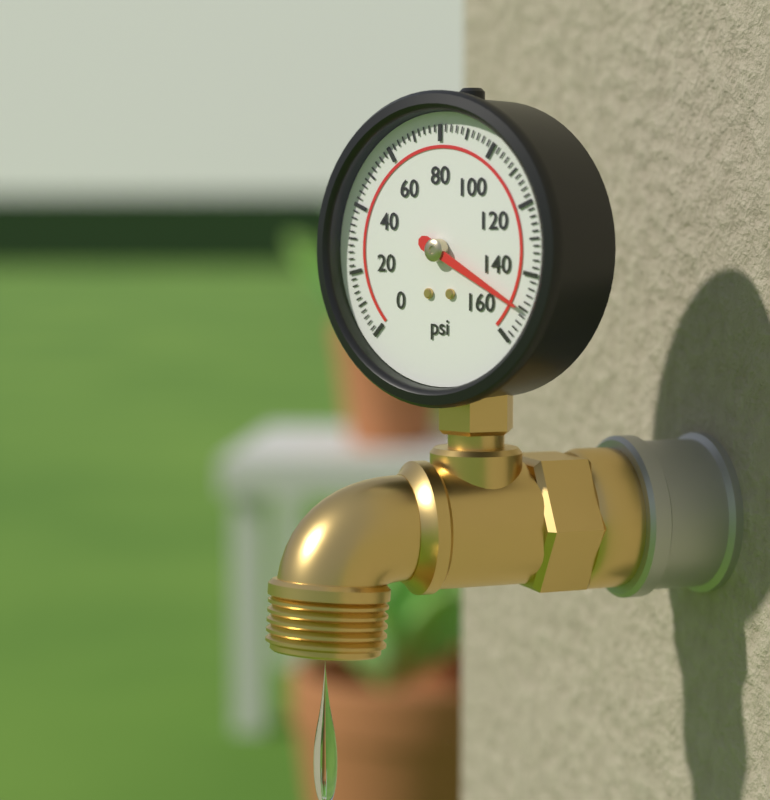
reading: 150 psi
